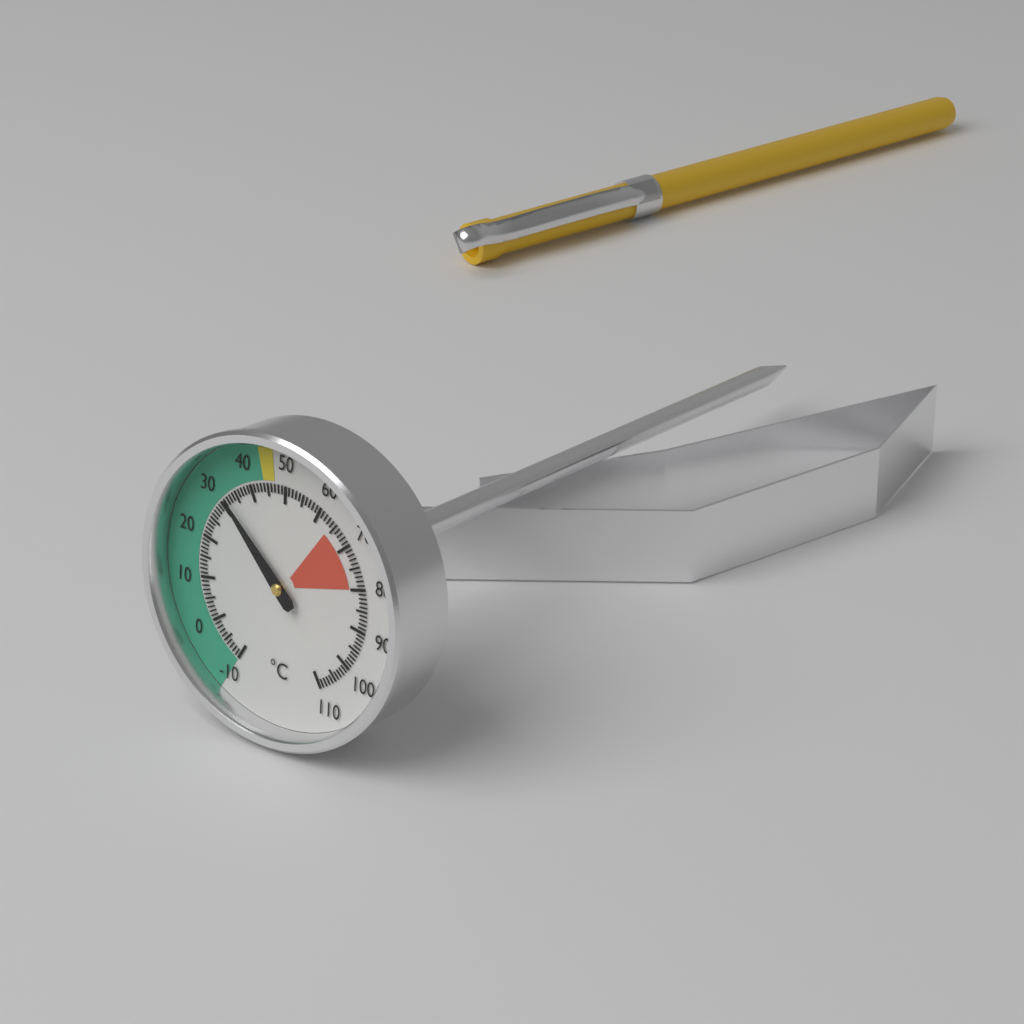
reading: 32 °C
